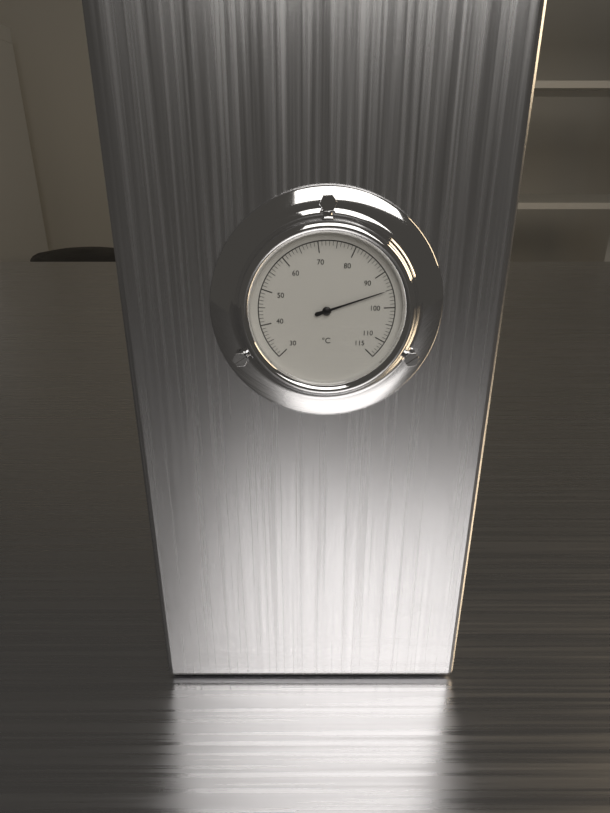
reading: 95 °C
